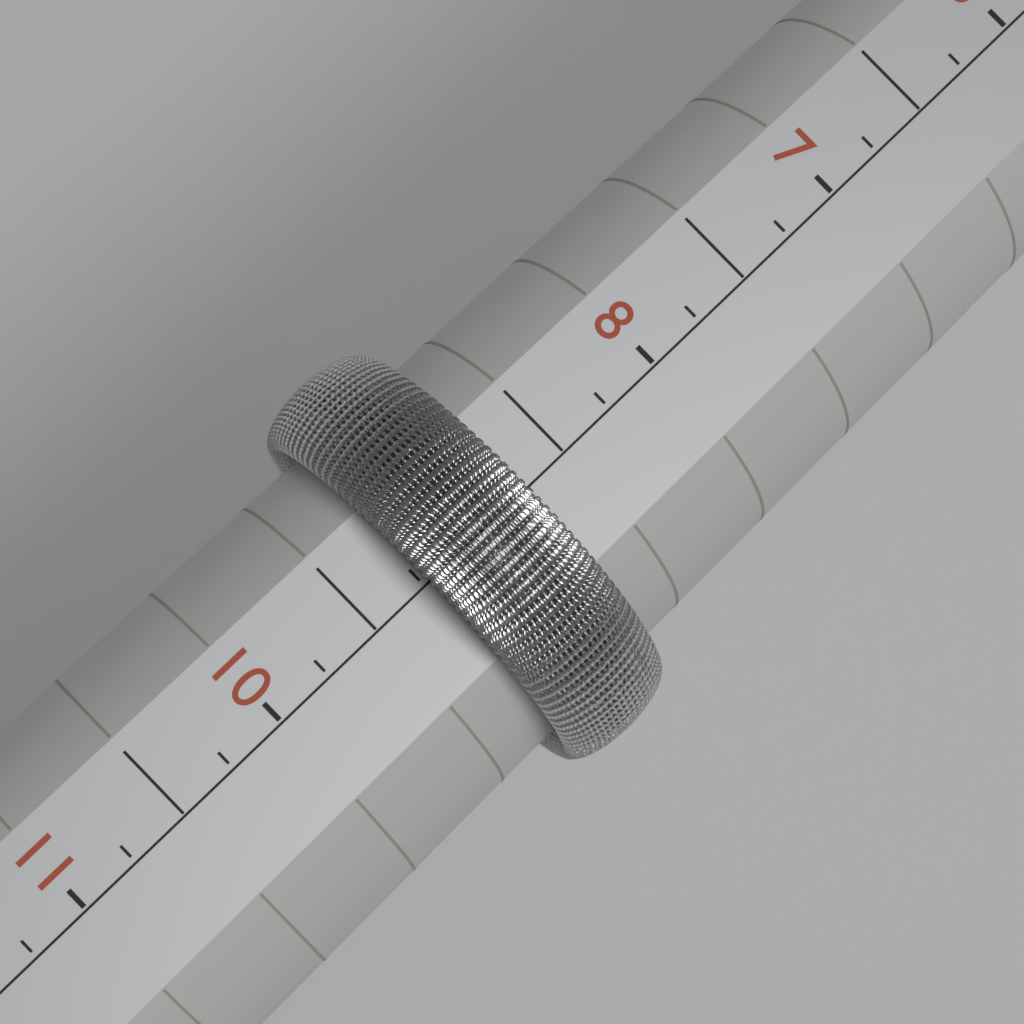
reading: 9.25 (no unit)
